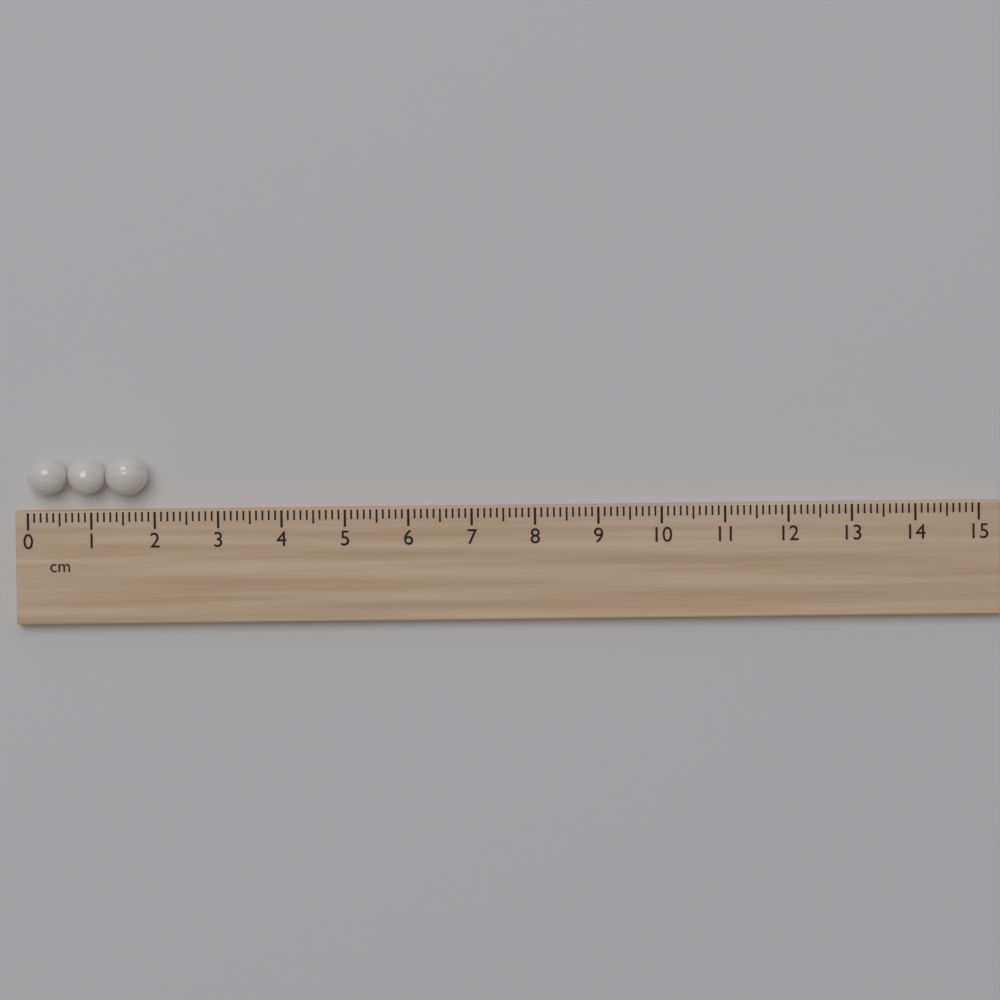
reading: 1.9 cm
